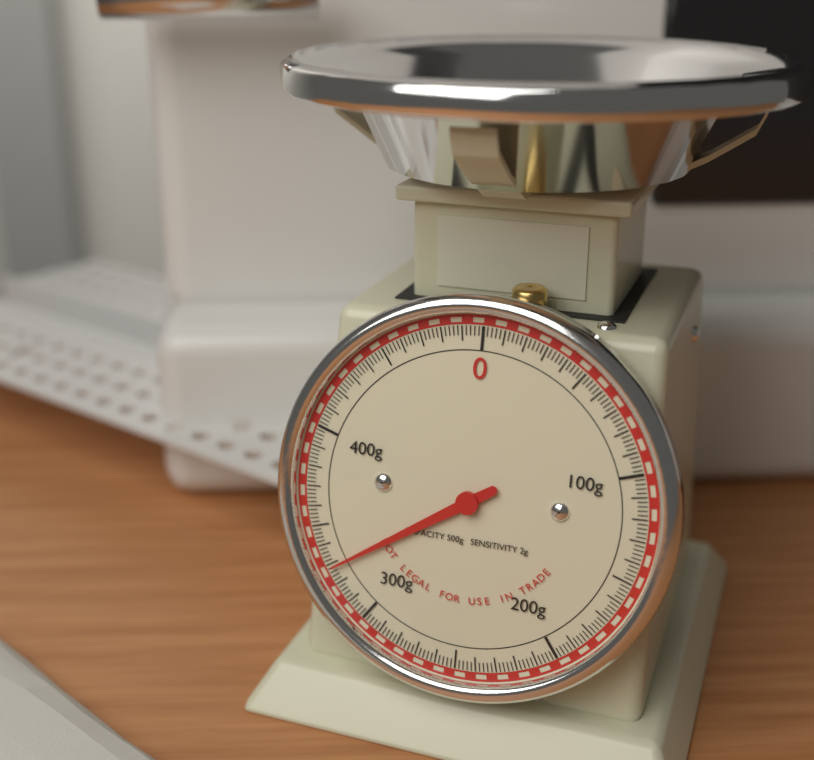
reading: 328 g
